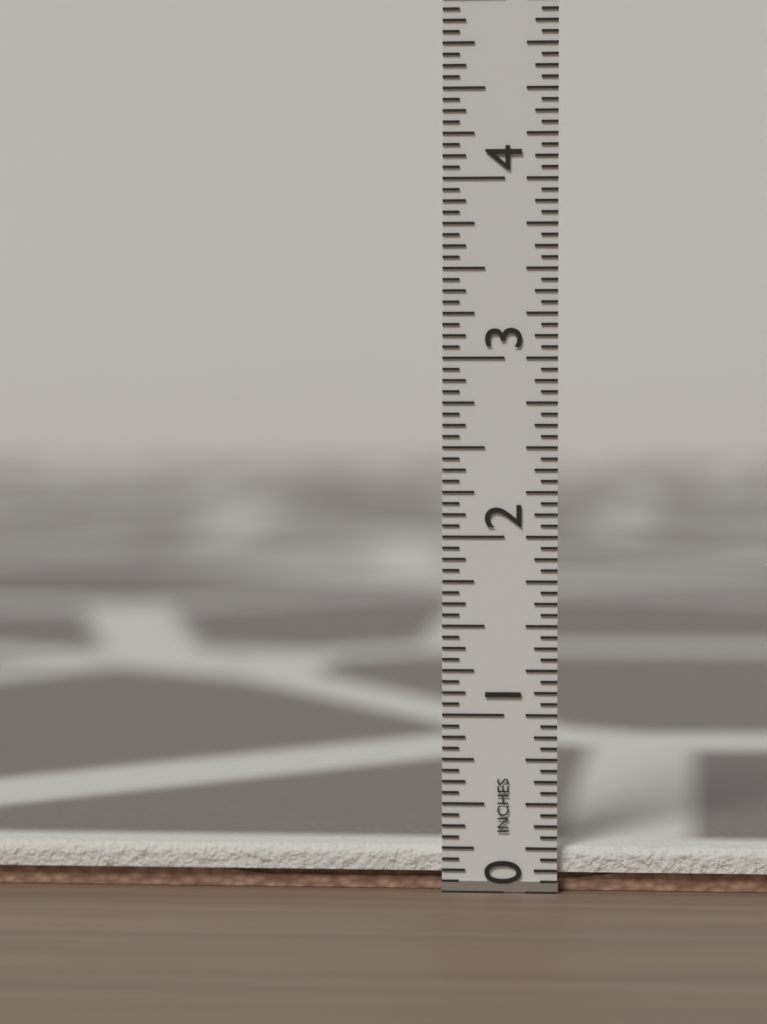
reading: 0.2500 in
